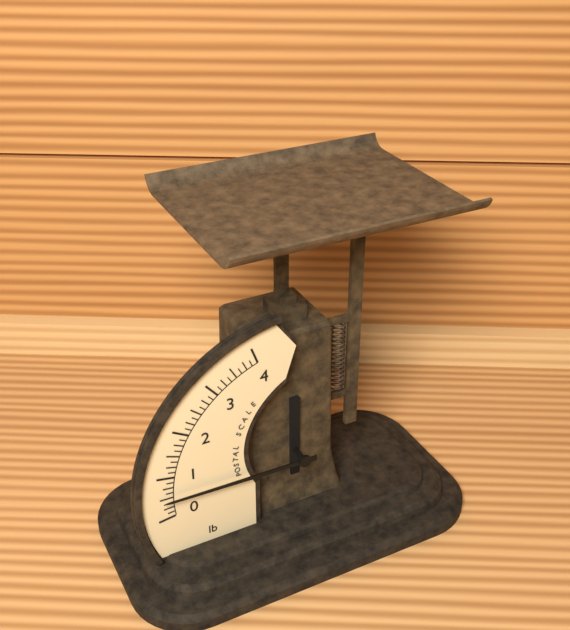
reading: 0.500 lb
